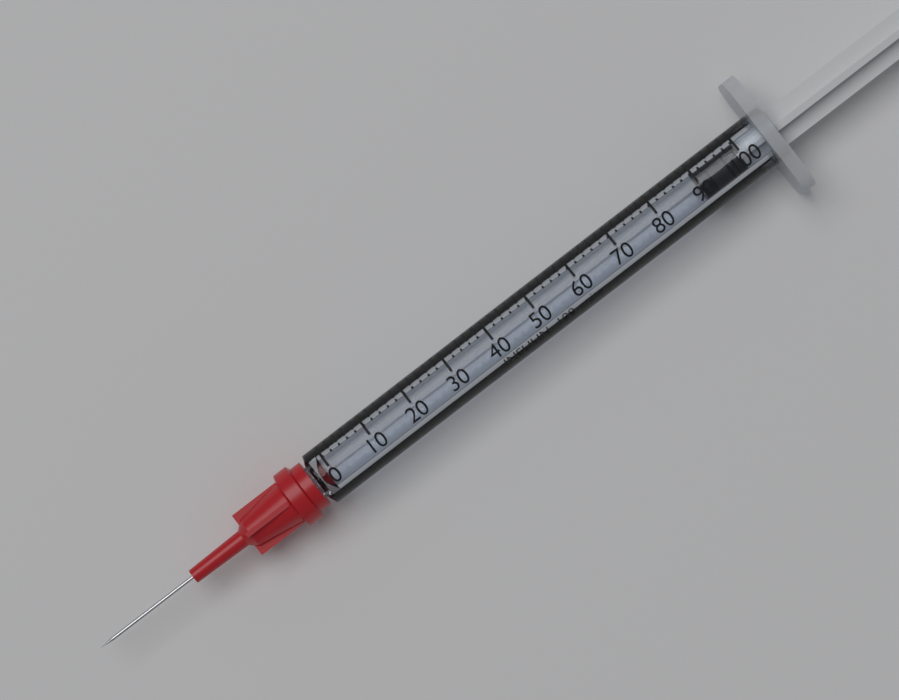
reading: 90 units
